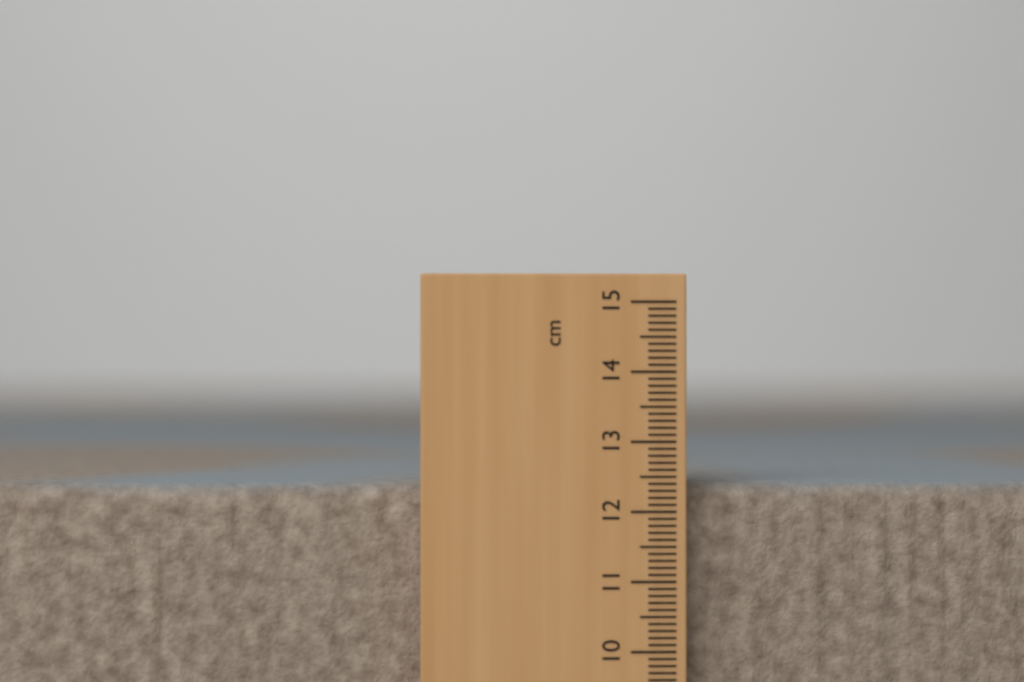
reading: 12.4 cm
